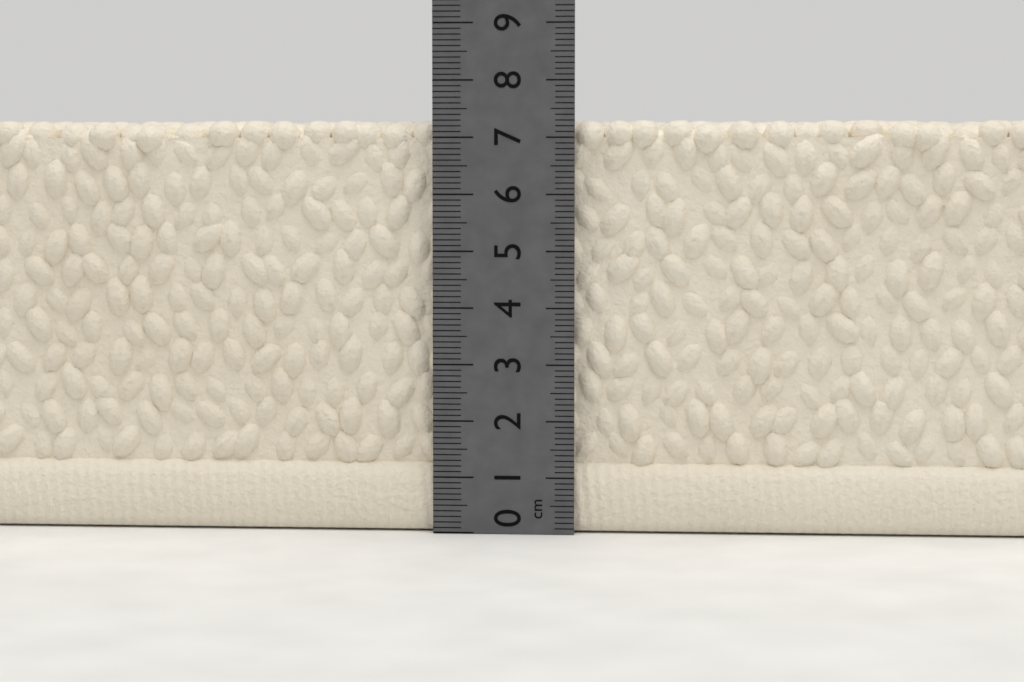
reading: 7.3 cm
